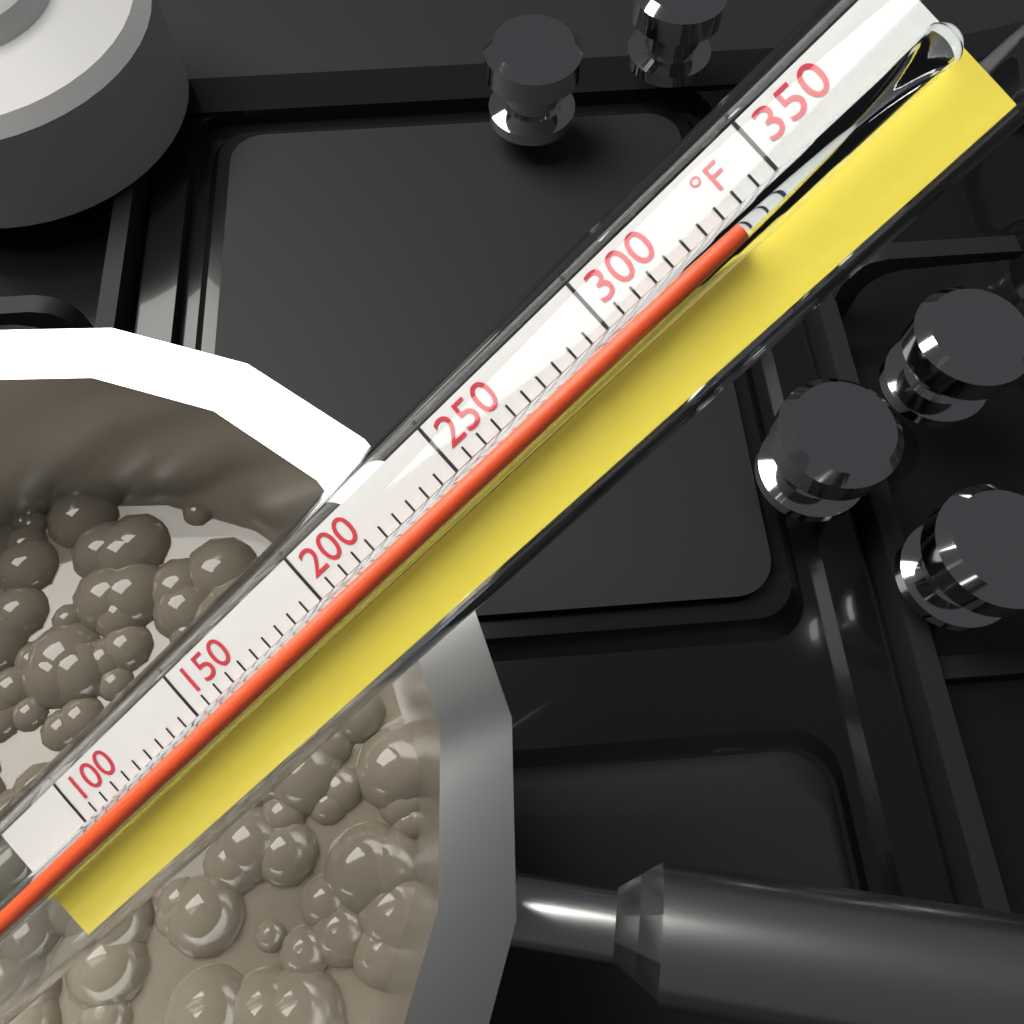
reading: 335 °F
